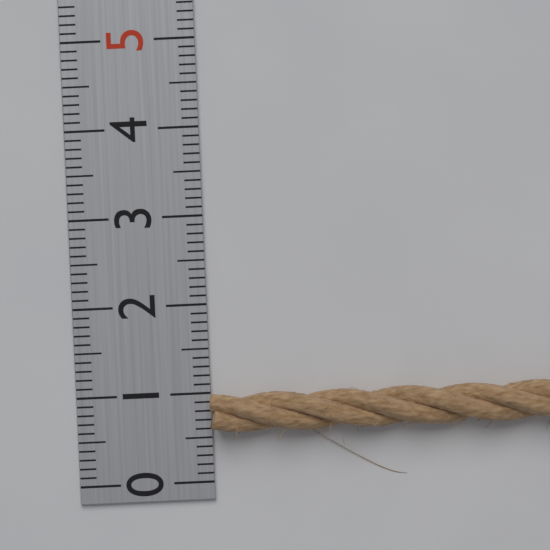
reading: 1.0 (no unit)
